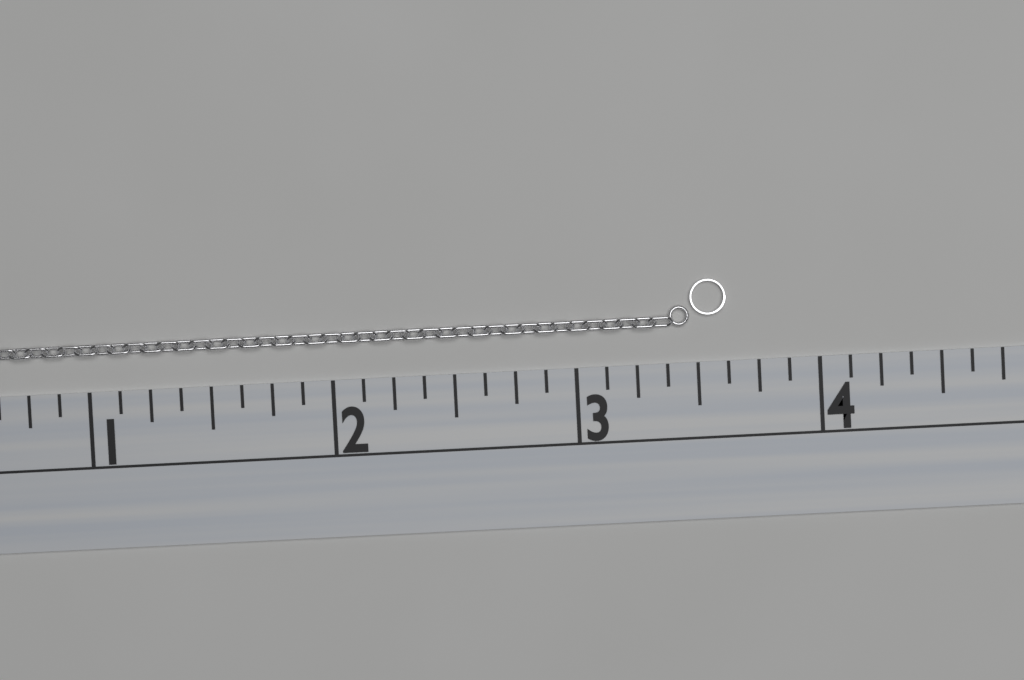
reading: 3.625 (no unit)
